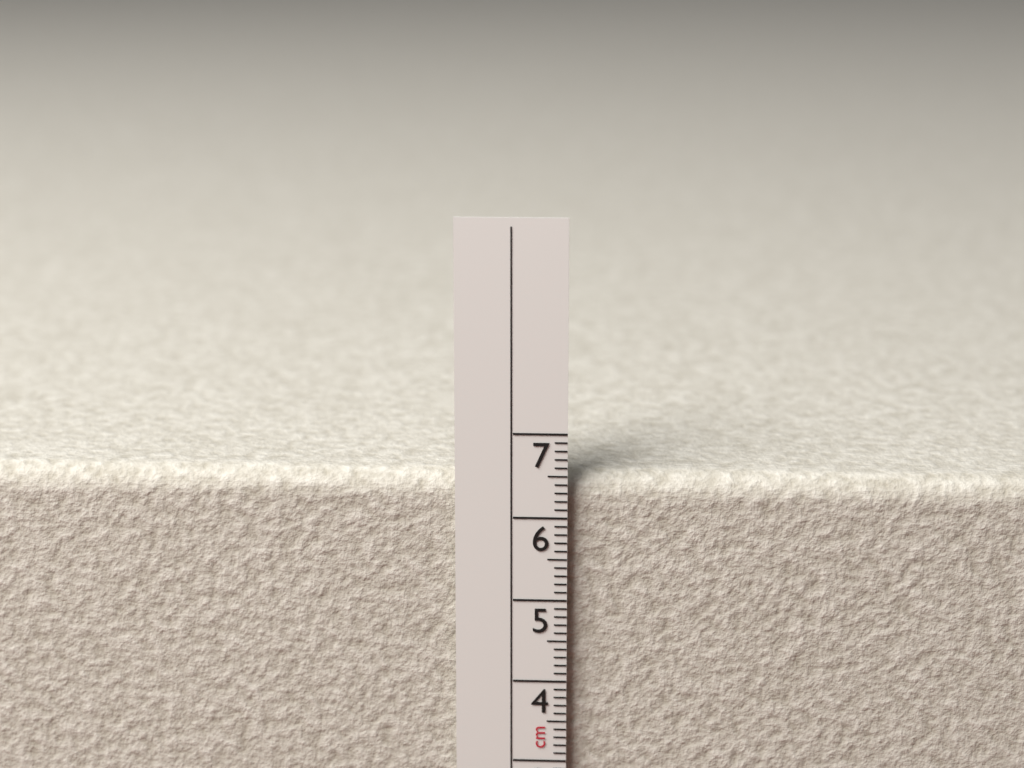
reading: 6.5 cm
